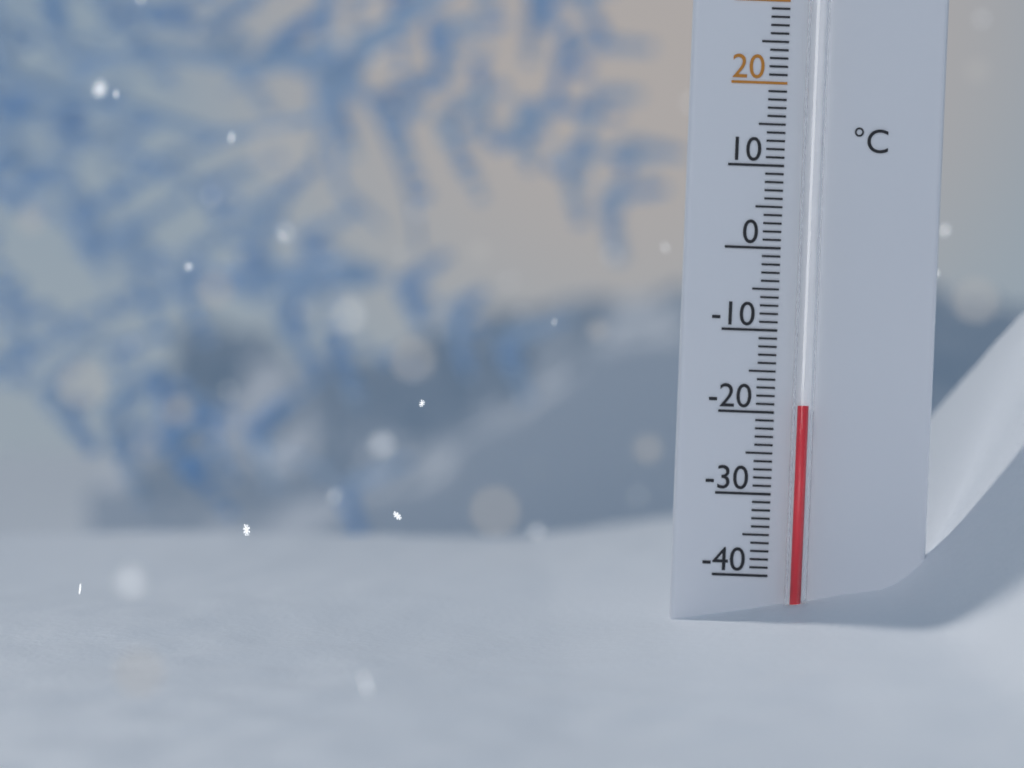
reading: -19 °C
